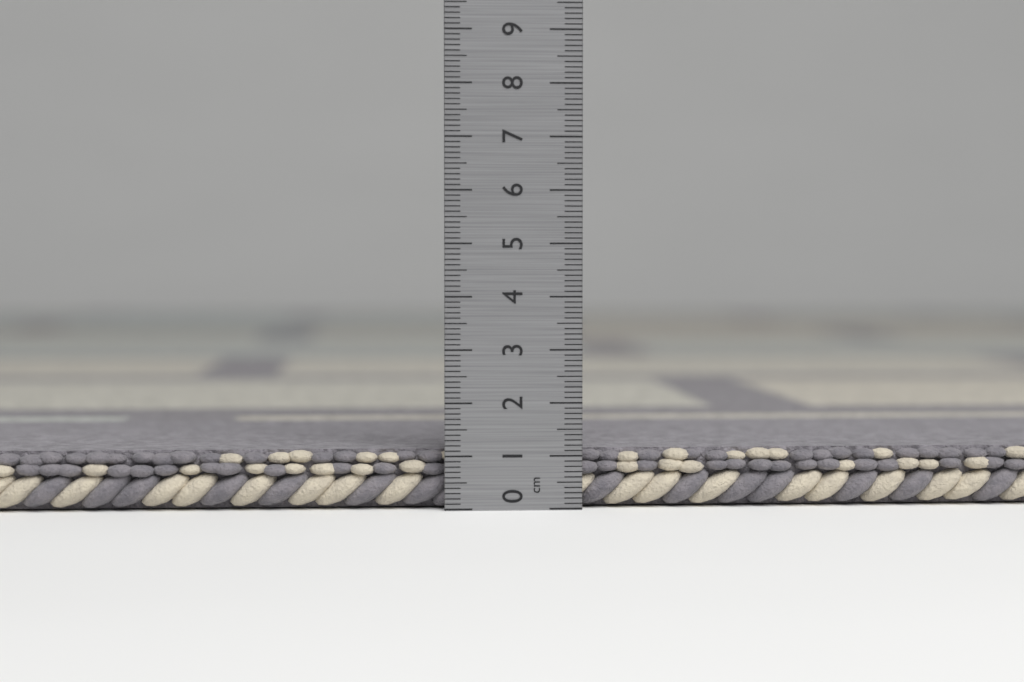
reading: 1.1 cm
